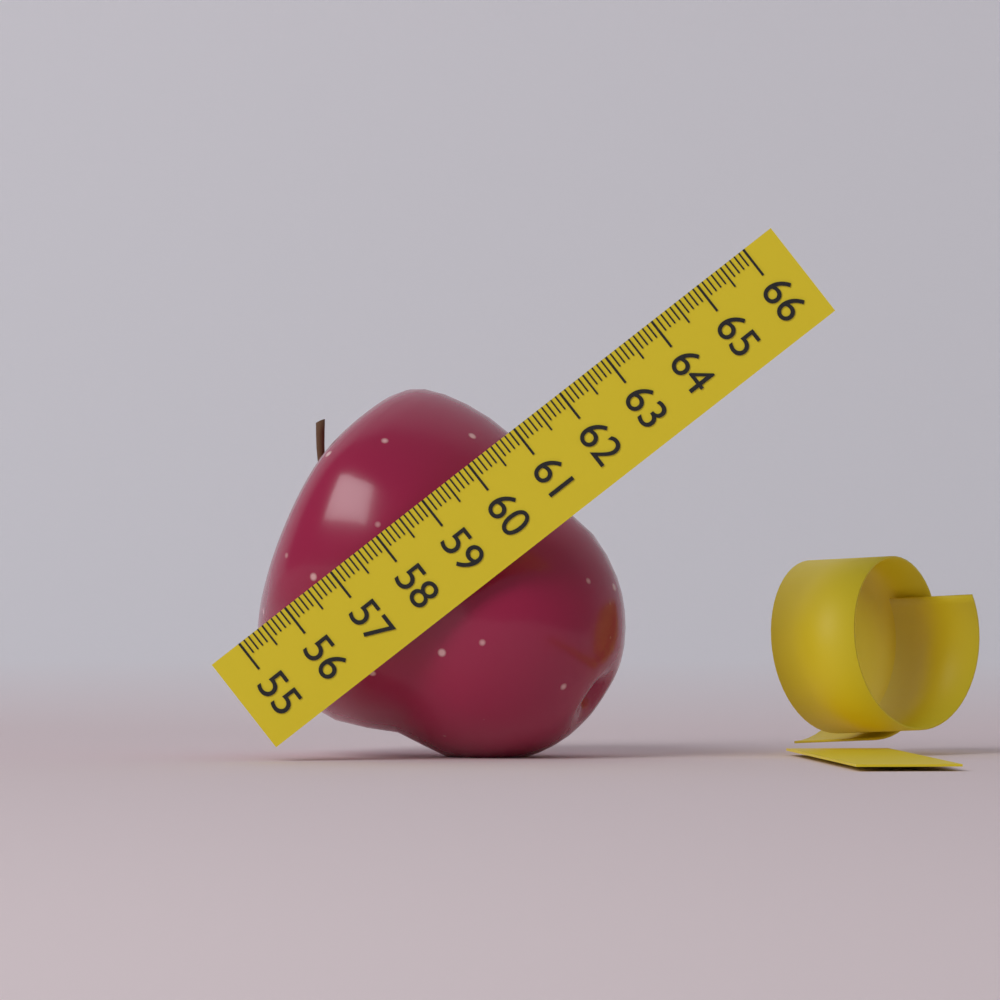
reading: 60.9 (no unit)
